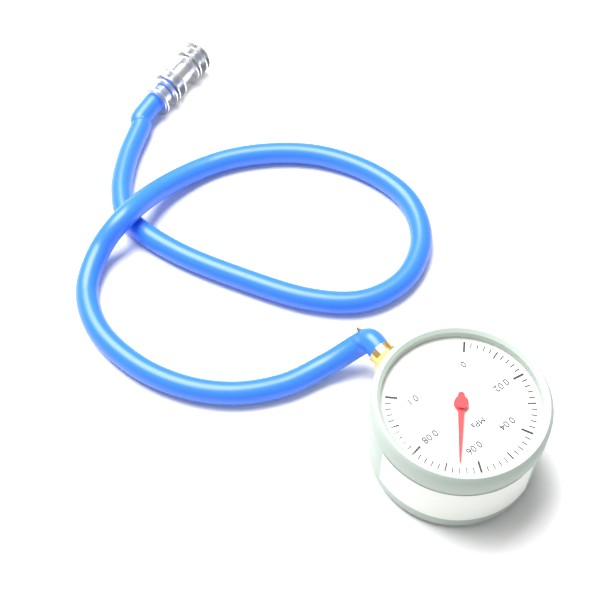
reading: 0.066 MPa
